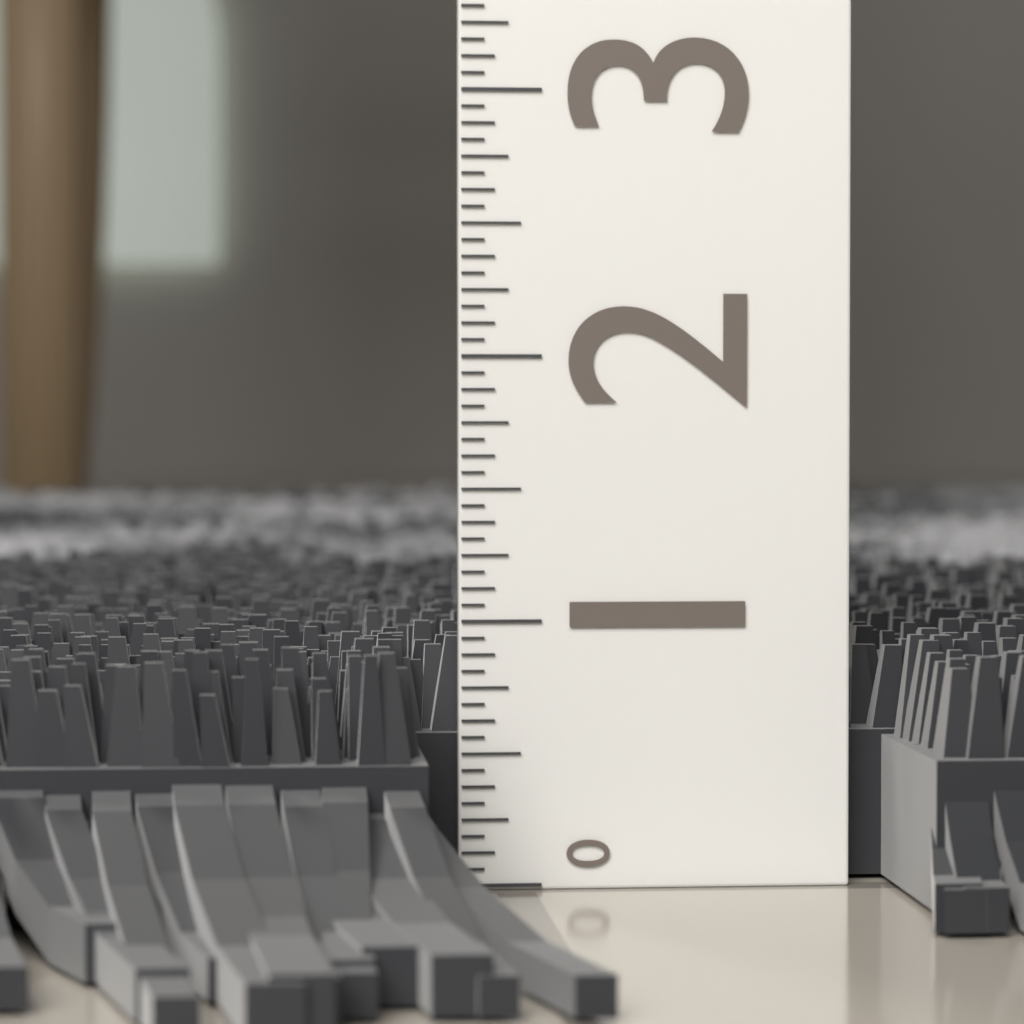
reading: 0.9375 (no unit)
